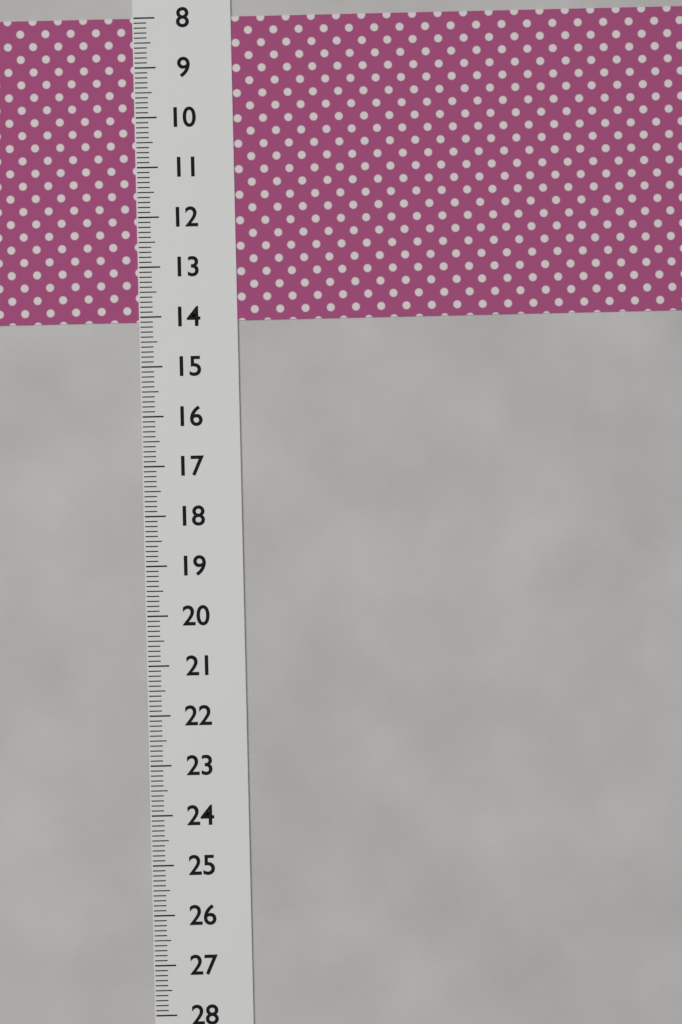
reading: 14.1 (no unit)
